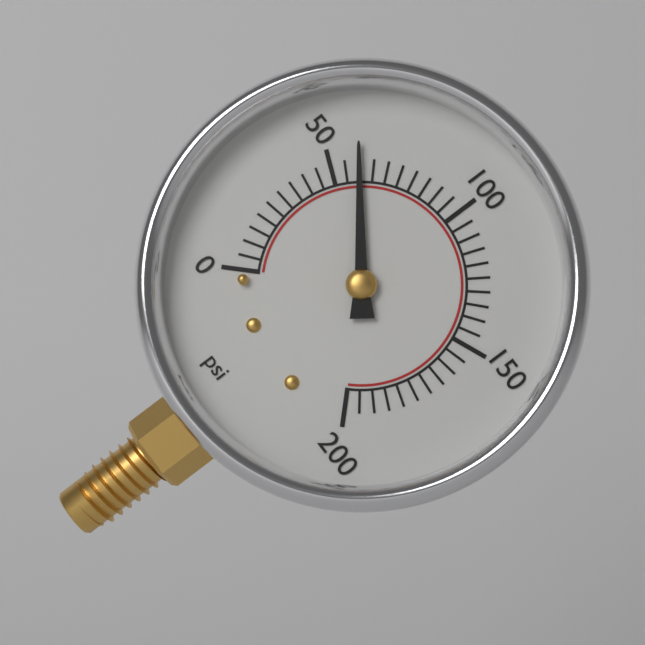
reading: 60 psi
